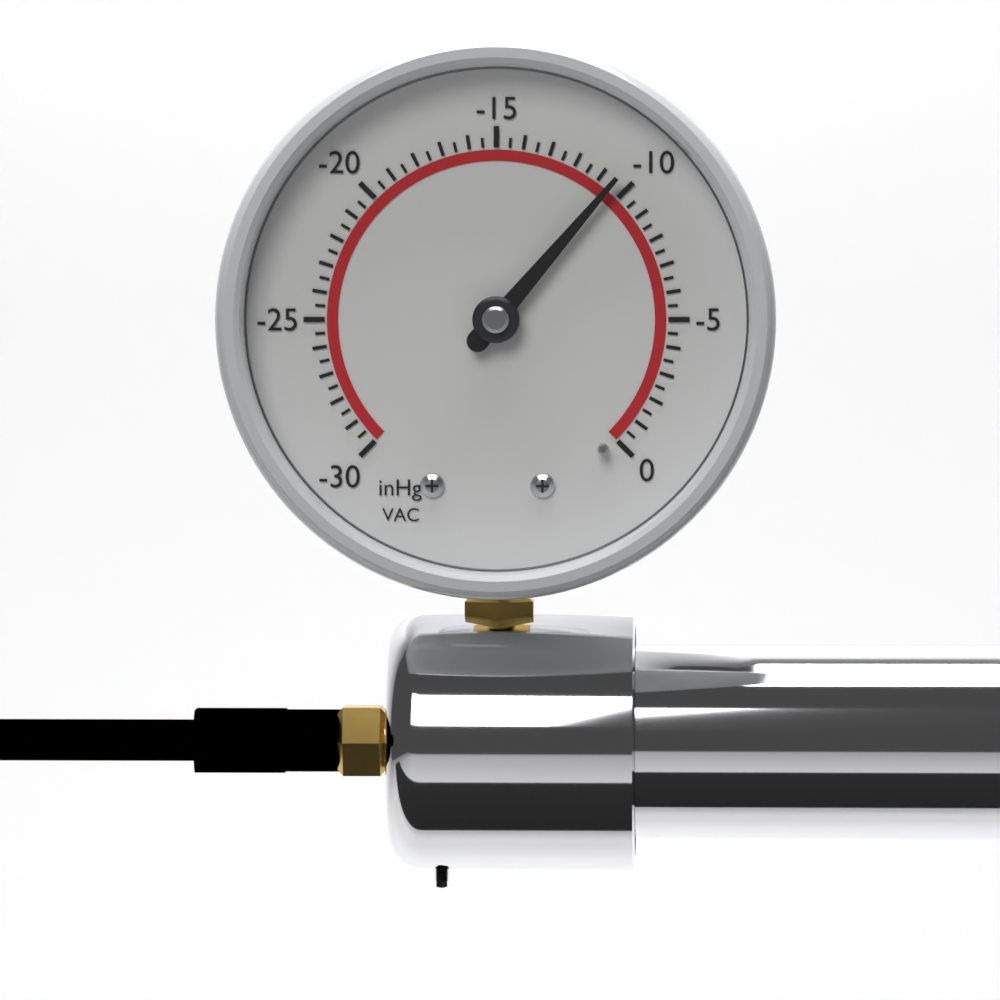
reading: -10.5 inHg
